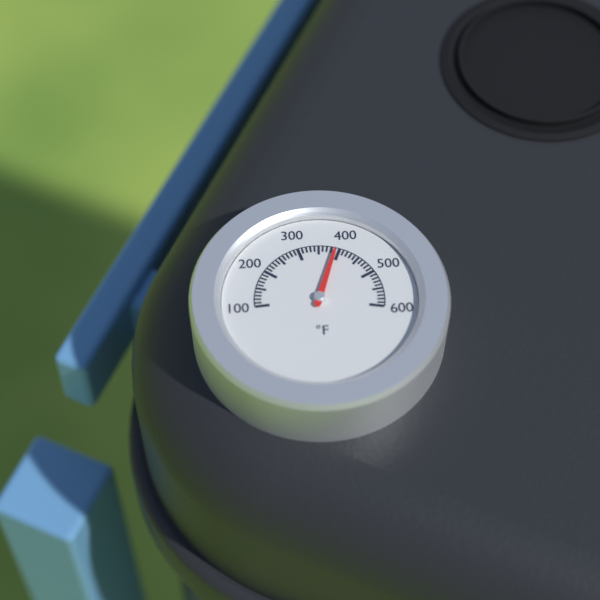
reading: 390 °F
